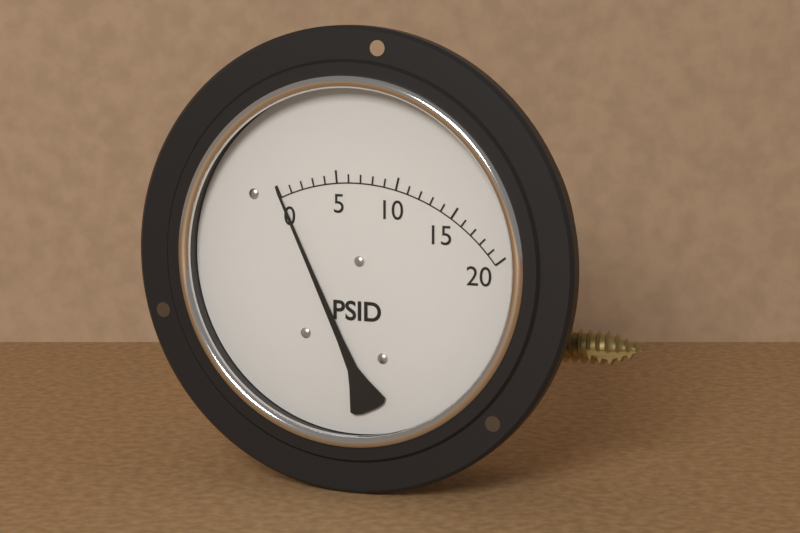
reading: 0 PSID
